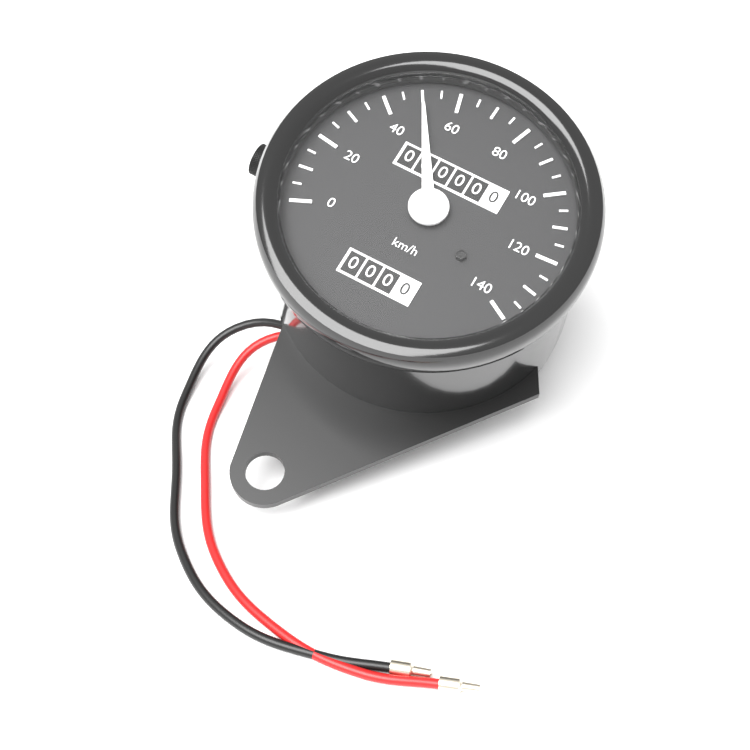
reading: 50 km/h
